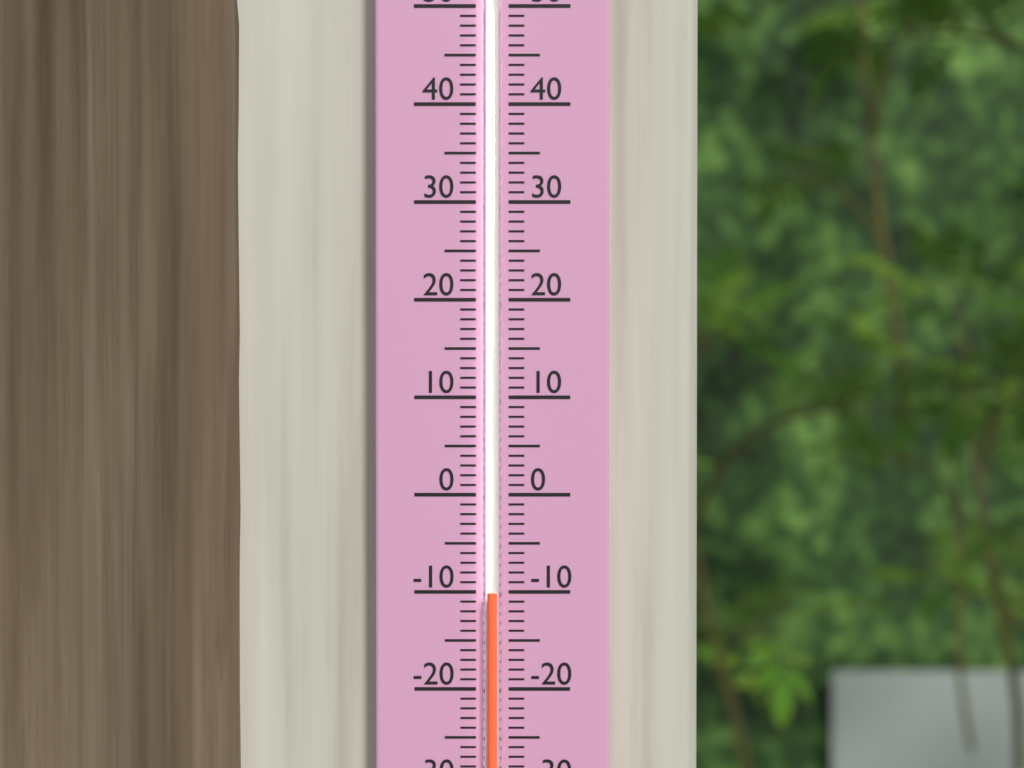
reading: -10 (no unit)
